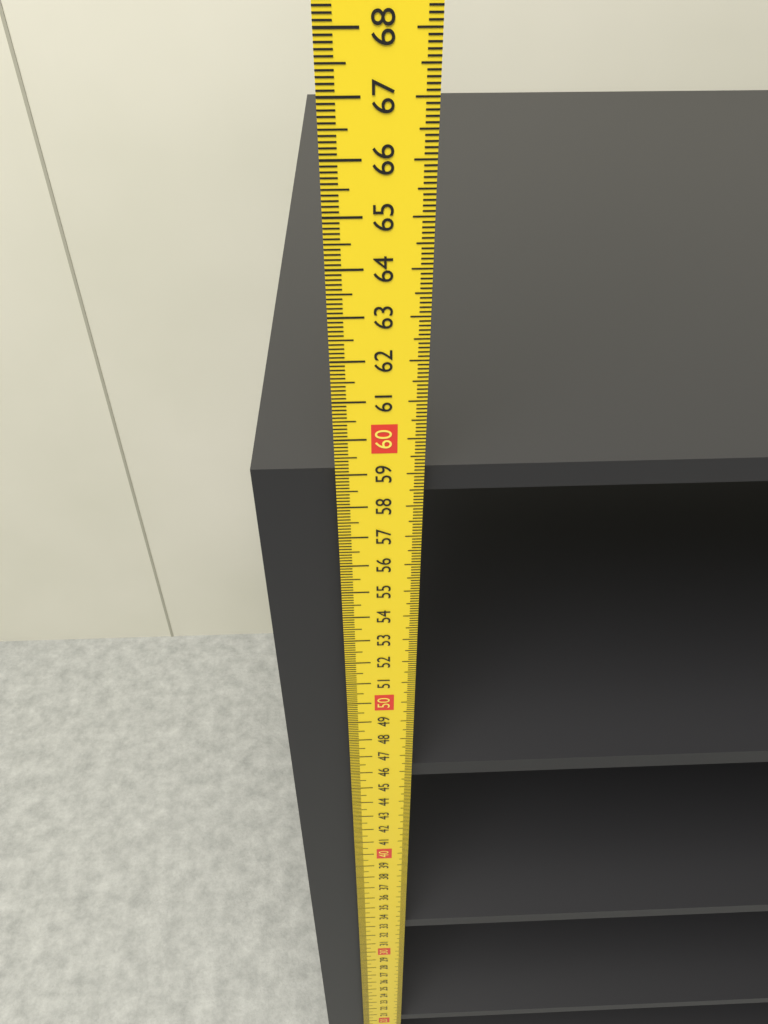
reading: 58.9 cm
